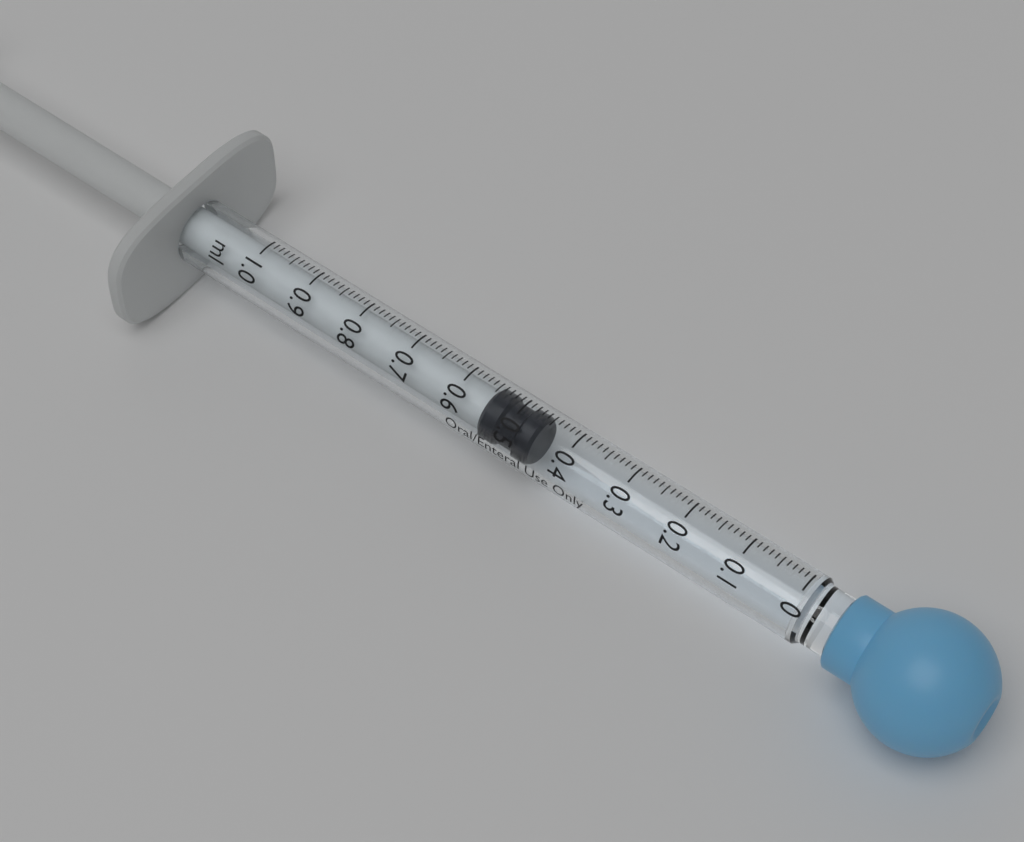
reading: 0.46 ml
